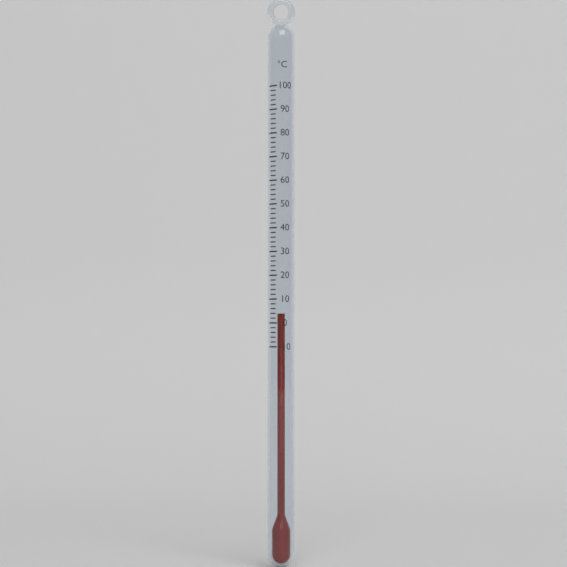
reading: 4 °C
